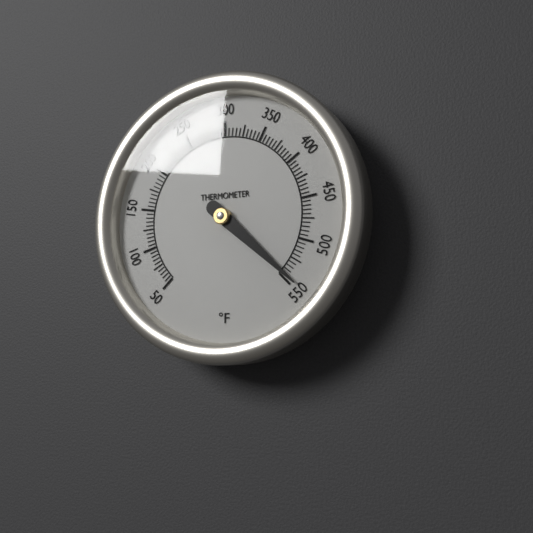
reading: 545 °F
